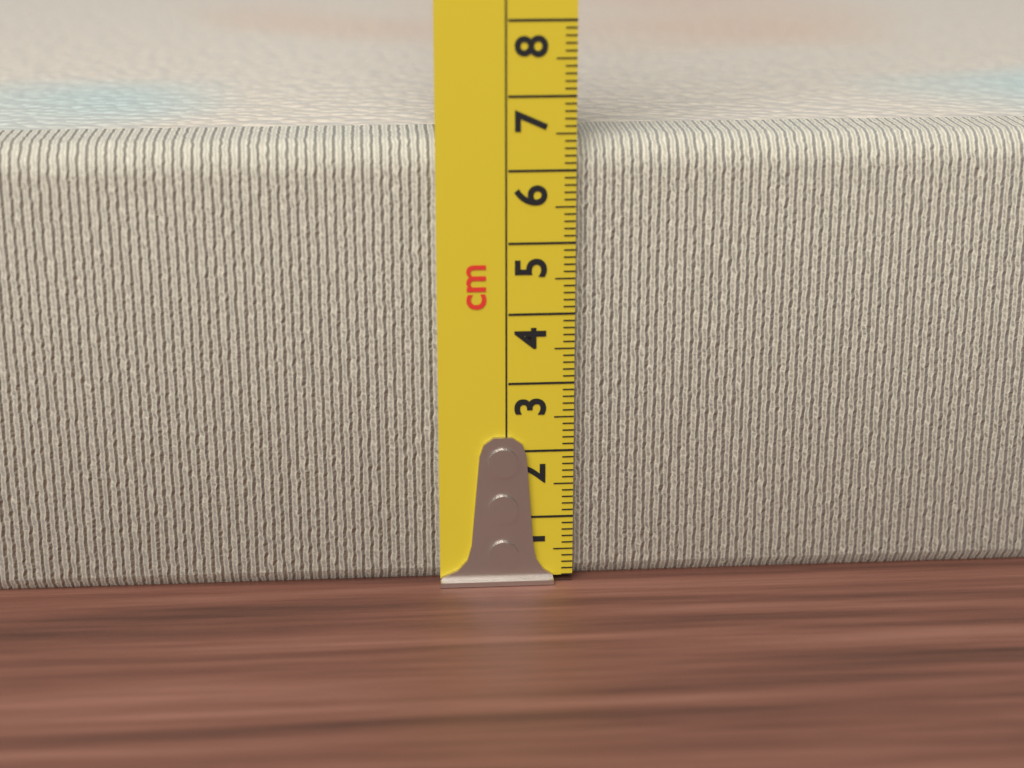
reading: 6.4 cm
